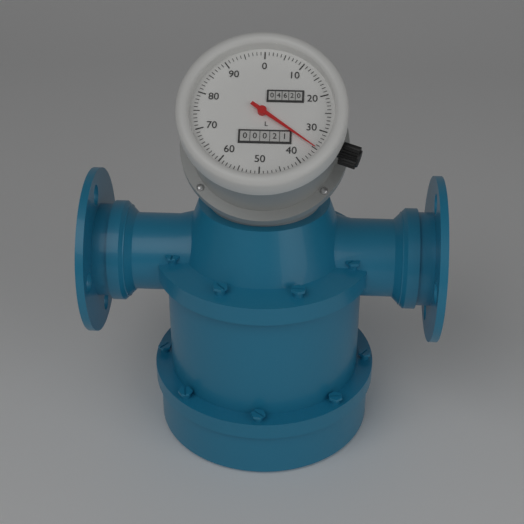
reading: 35 L
